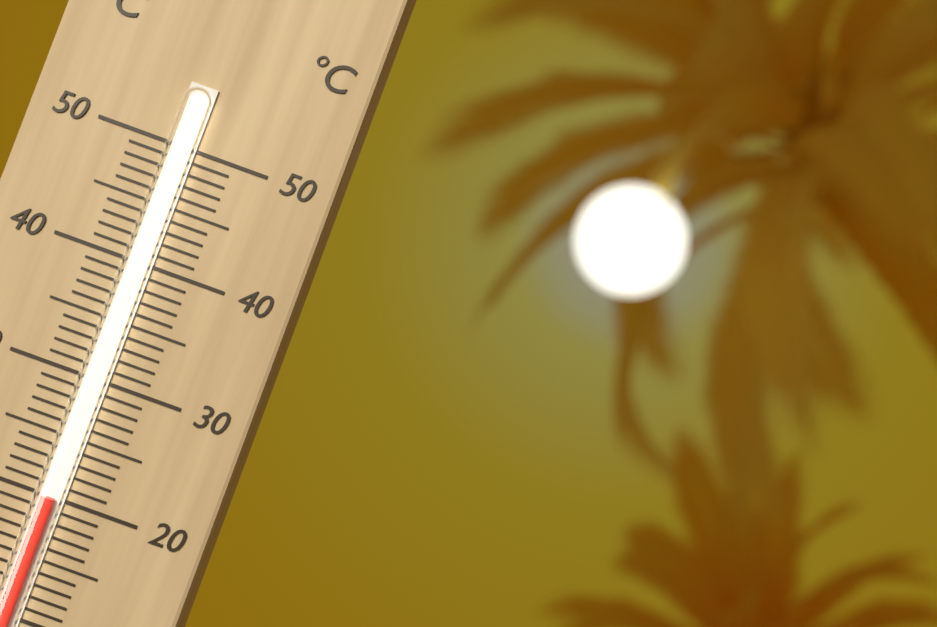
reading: 20 °C
